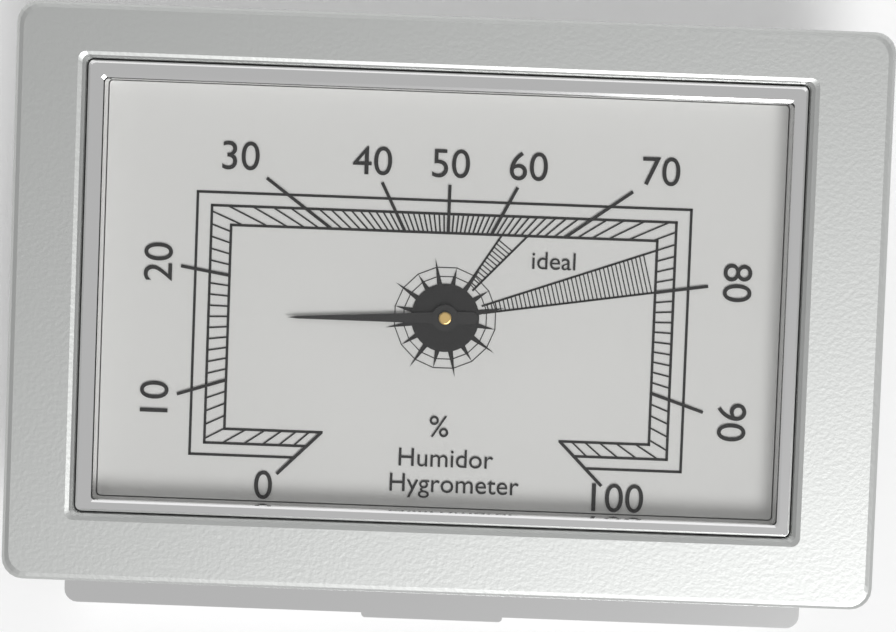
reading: 16 %
